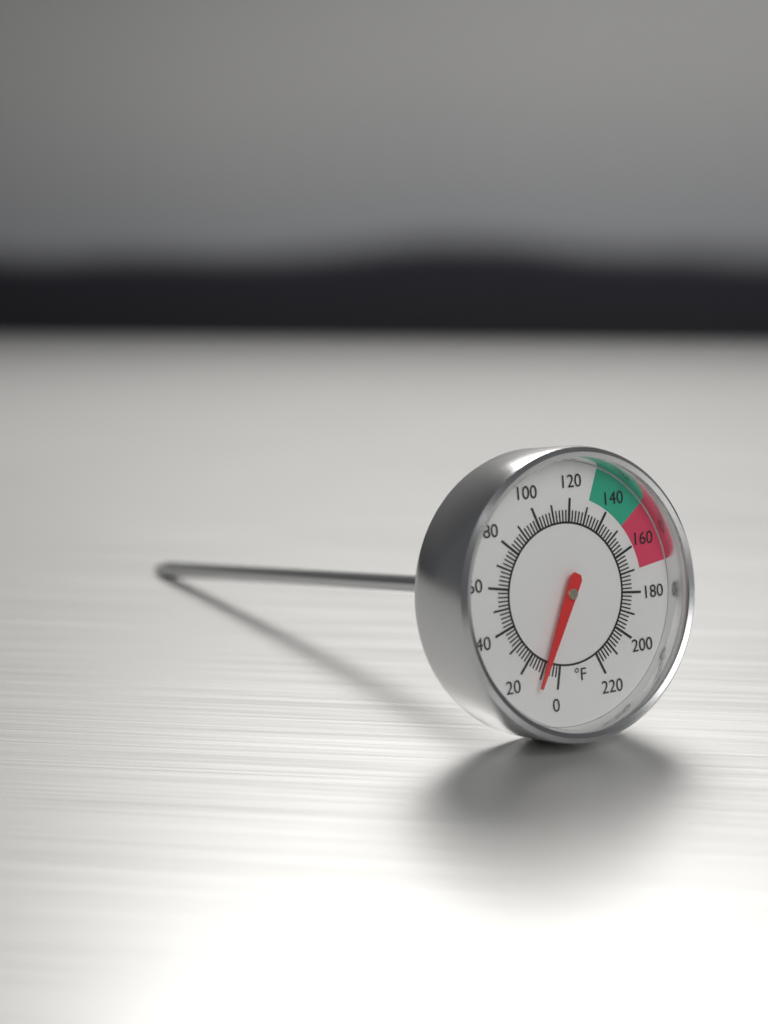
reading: 10 °F
